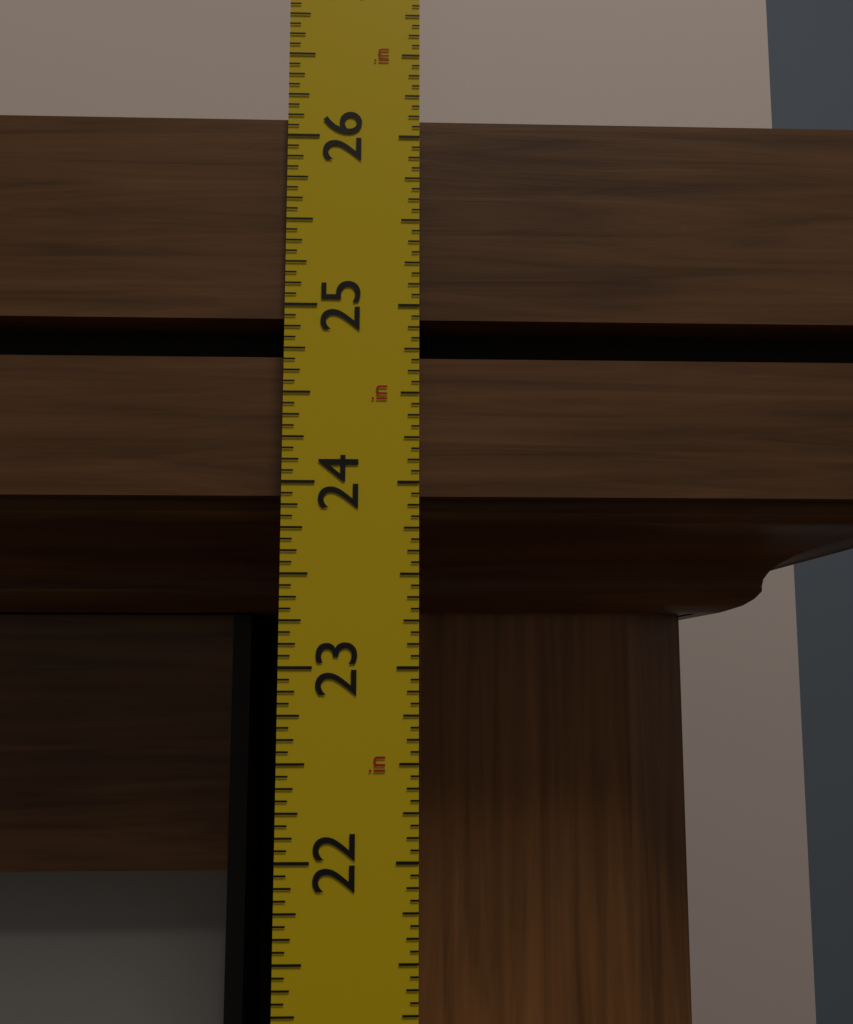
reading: 26.1250 in
